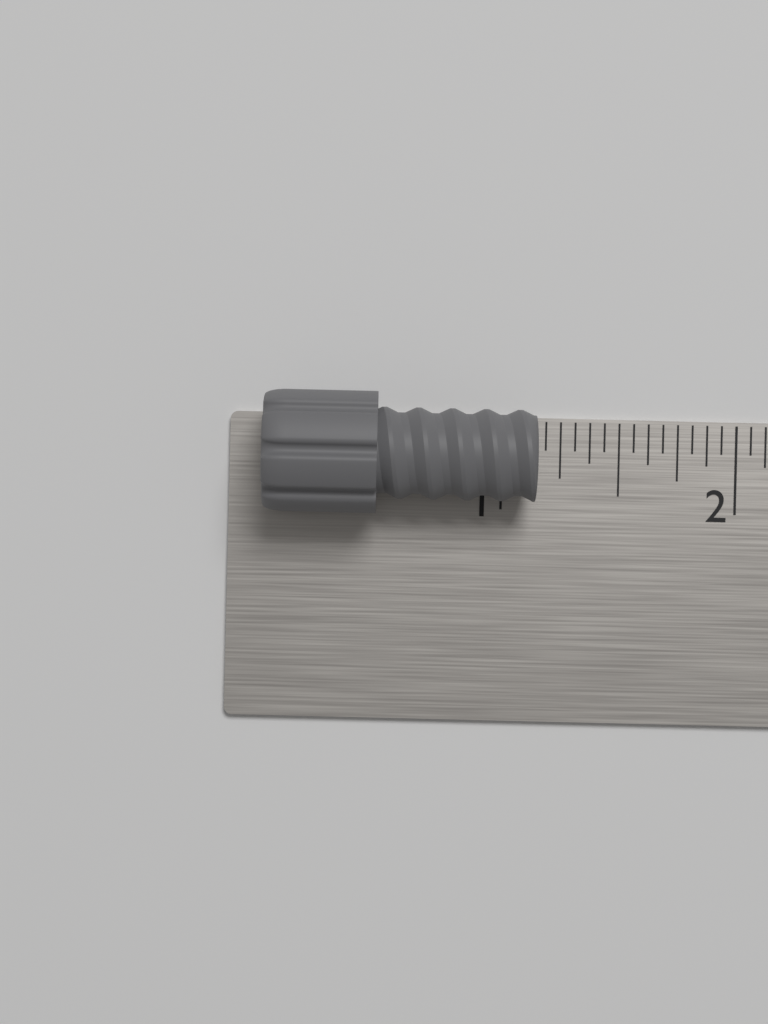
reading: 1.1250 in
